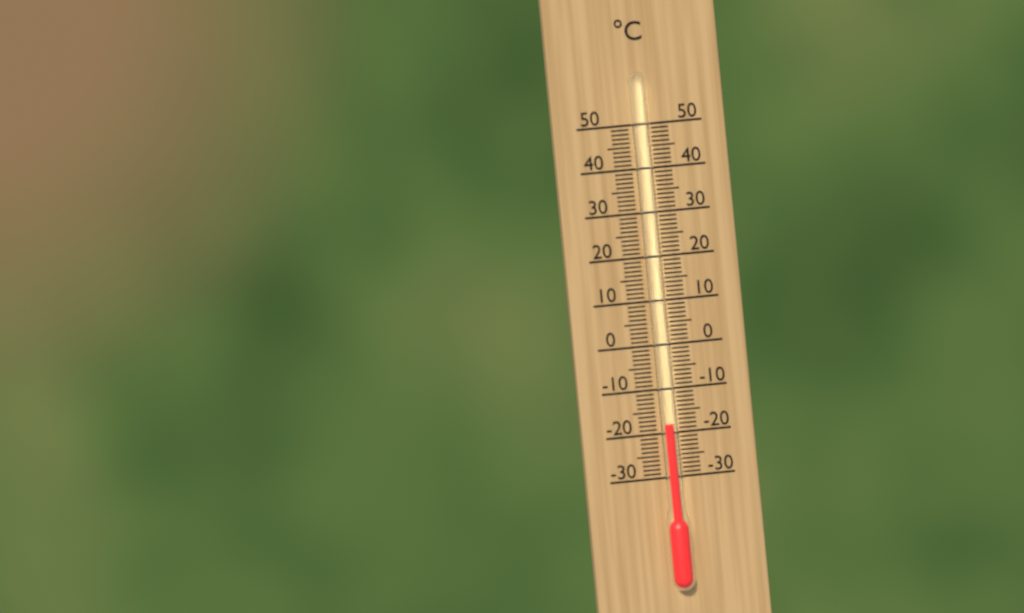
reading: -18 °C
